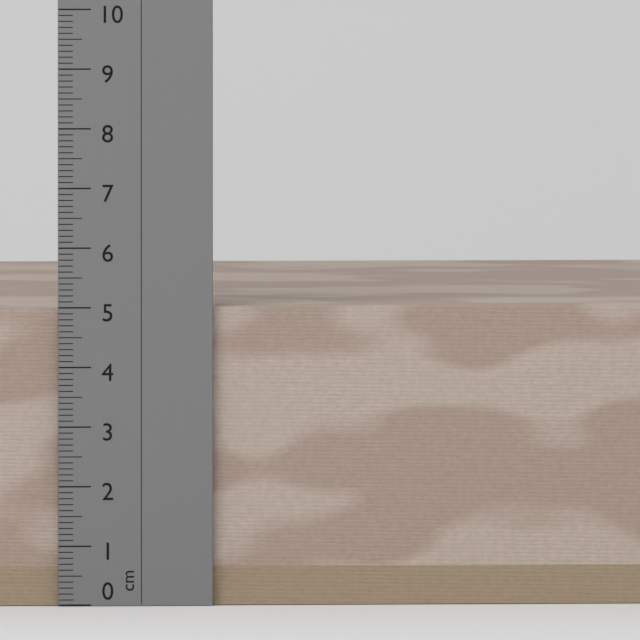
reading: 5.0 cm
